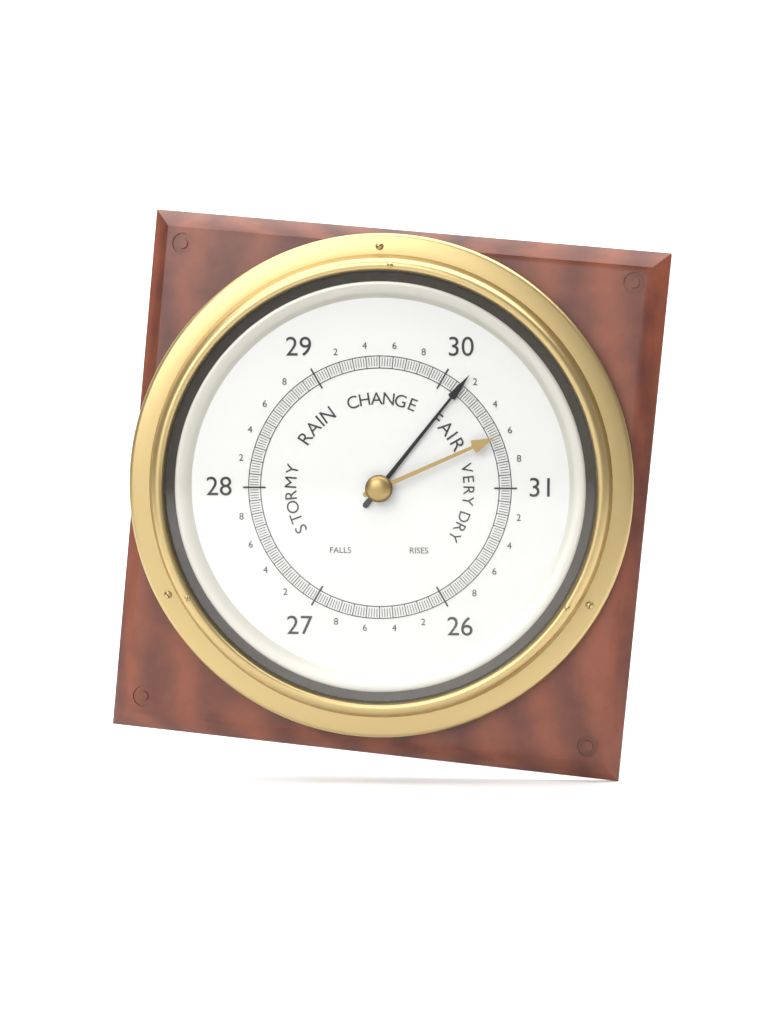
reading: 30.14 (no unit)
